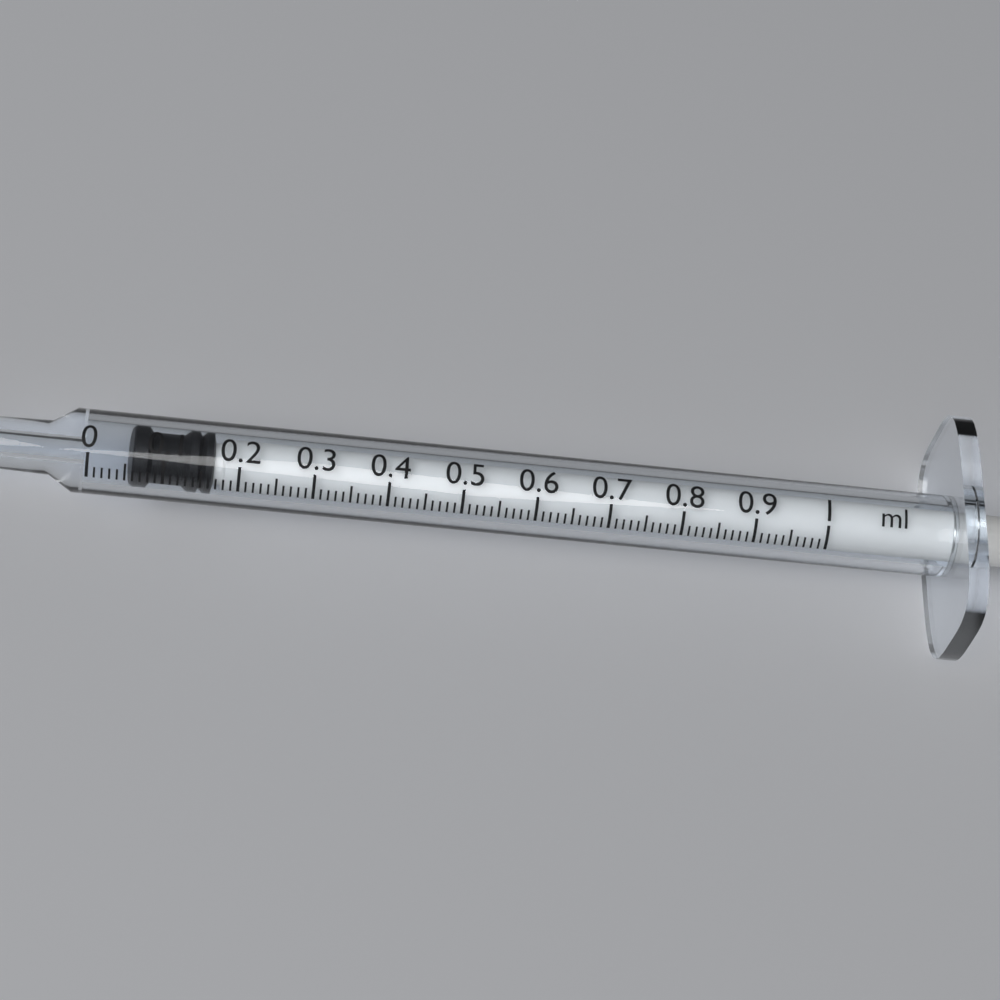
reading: 0.06 ml
